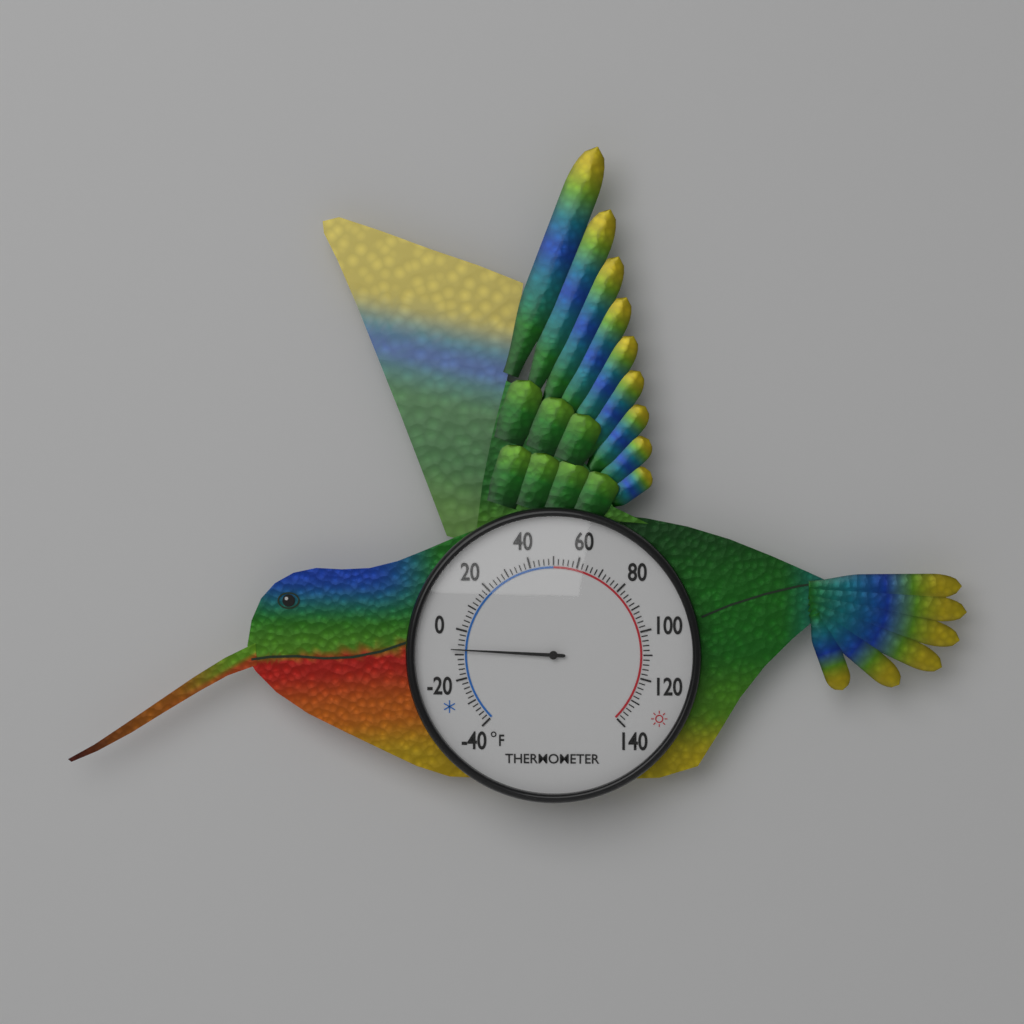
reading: -8 °F
